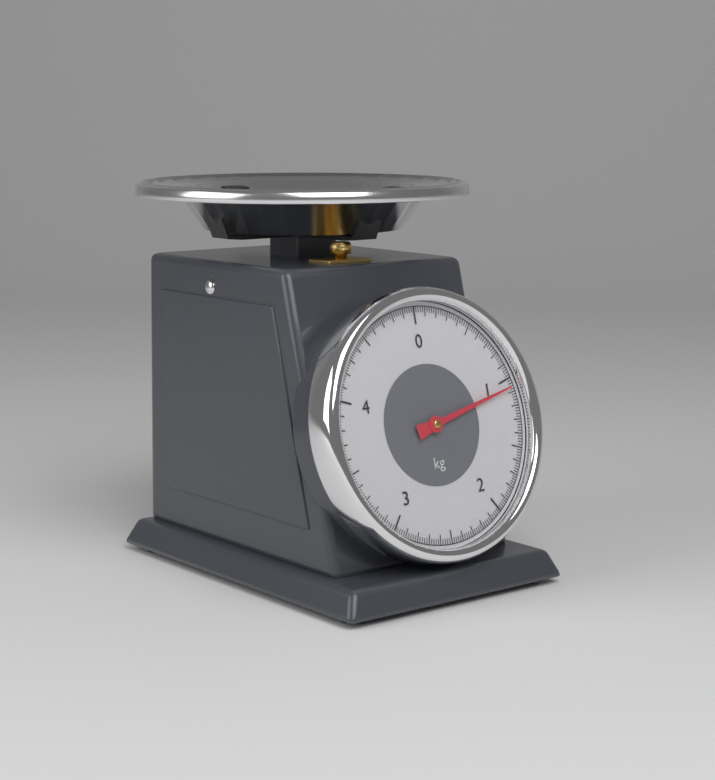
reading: 1.06 kg
